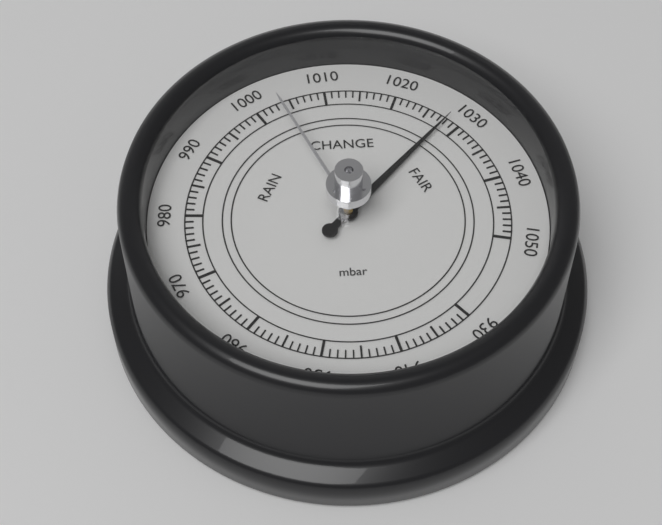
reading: 1028 mbar
